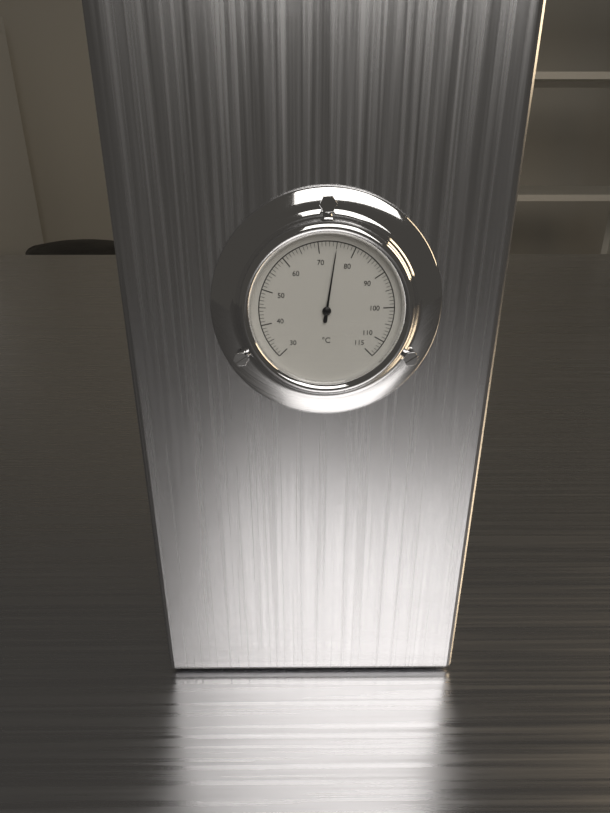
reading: 75 °C
